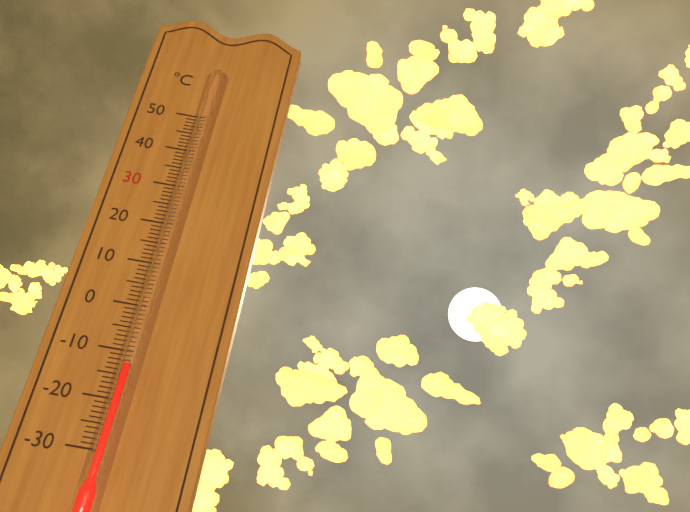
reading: -13 °C
